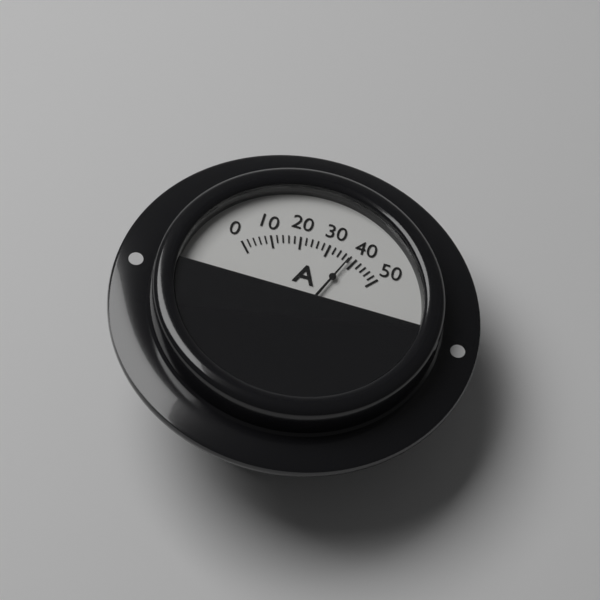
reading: 38 A
